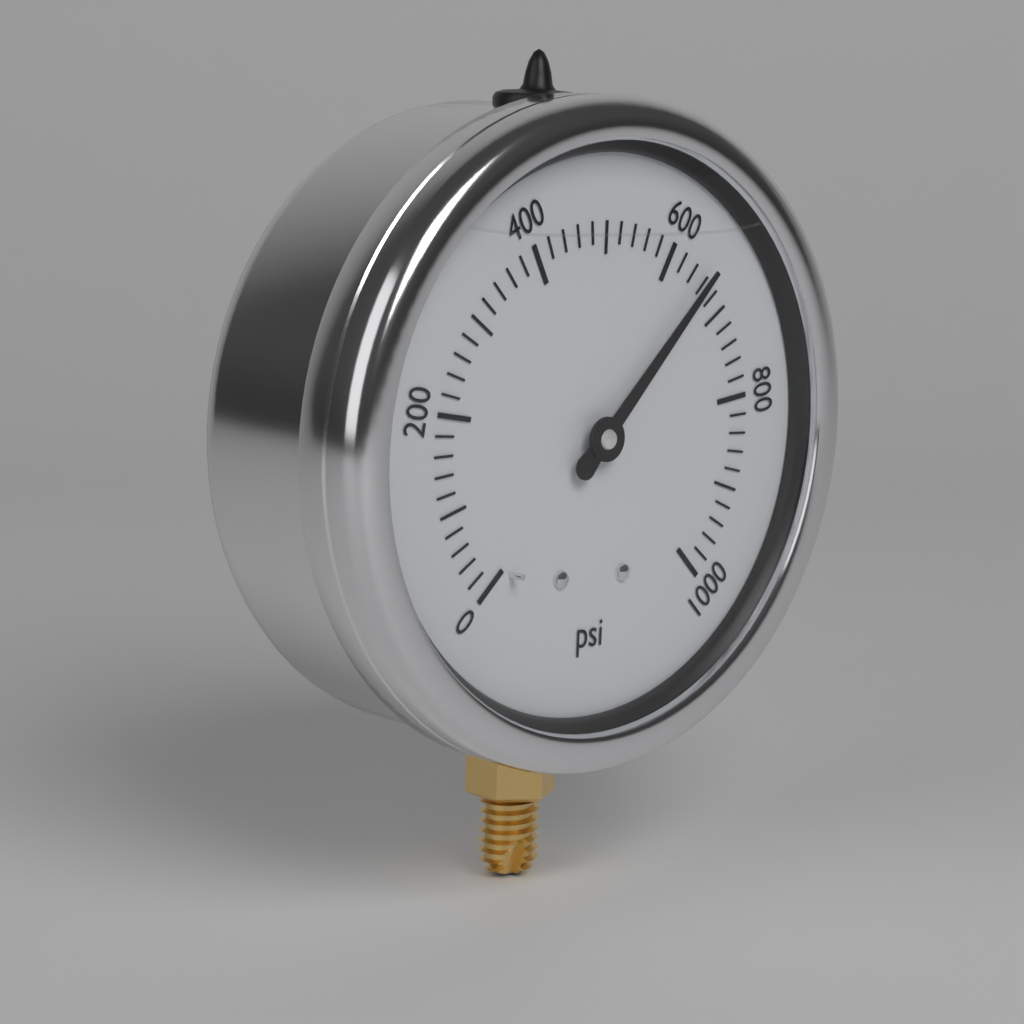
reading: 660 psi
